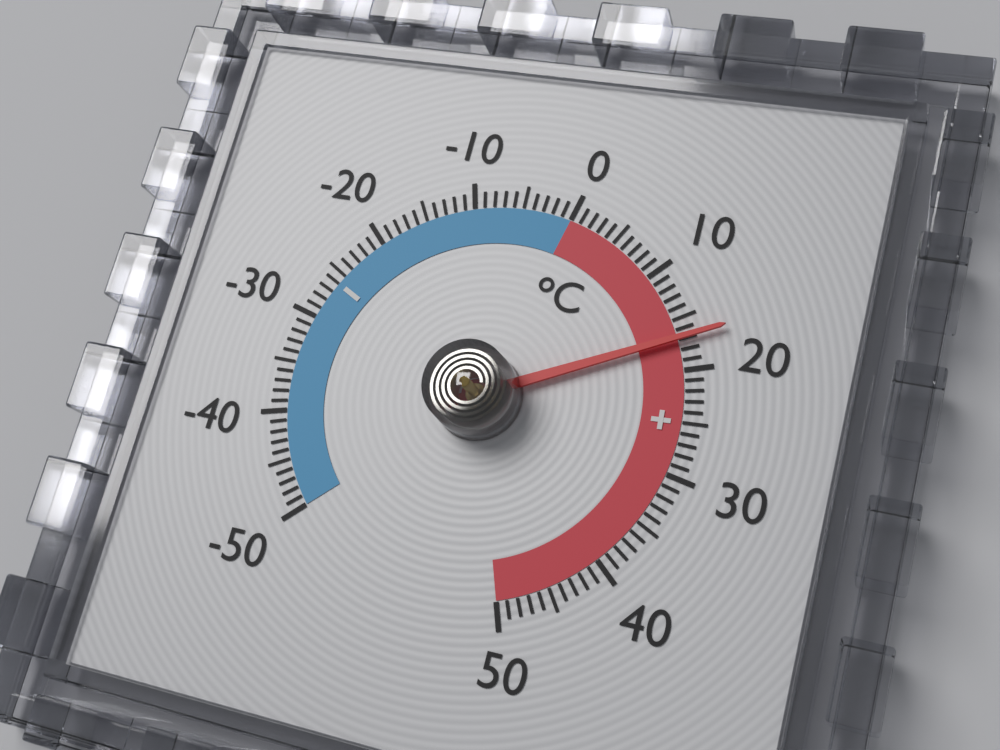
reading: 17 °C
